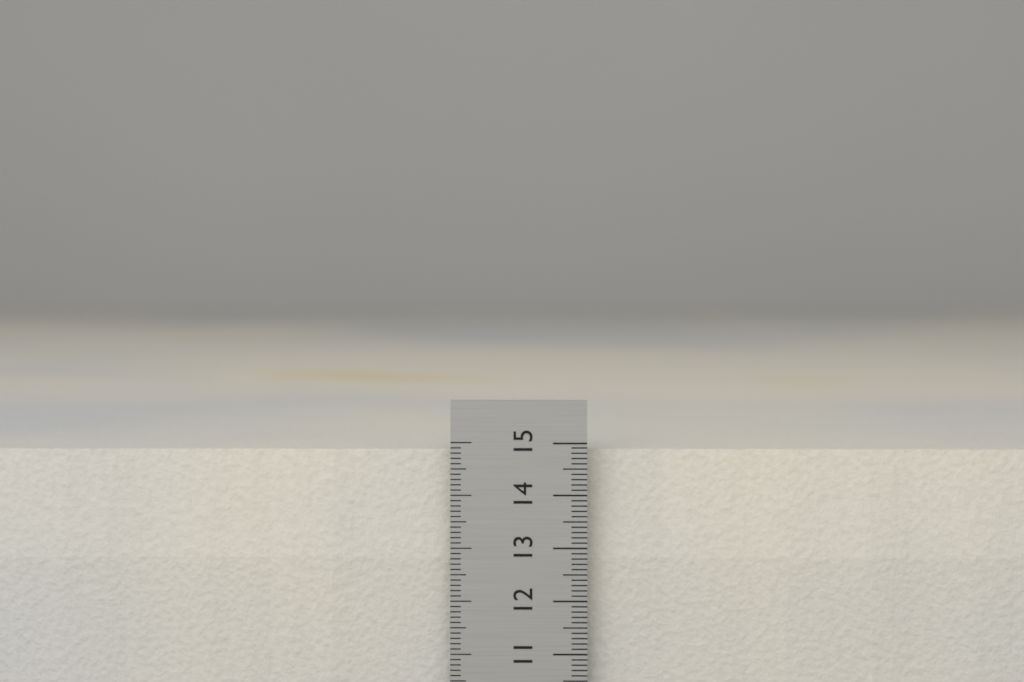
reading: 14.8 cm
